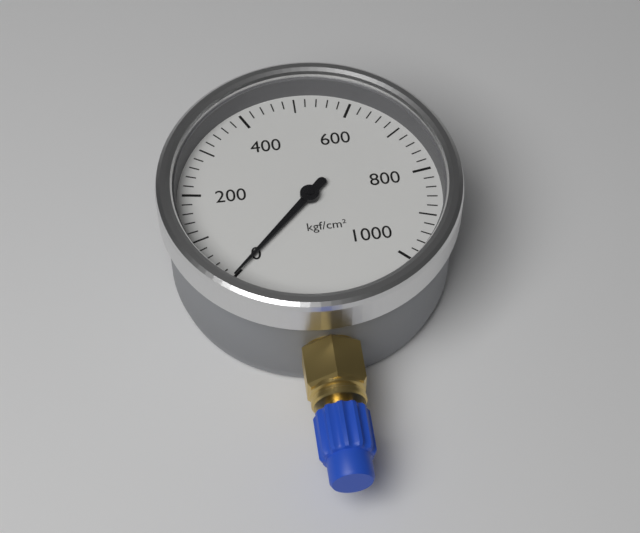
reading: 0 kgf/cm²
